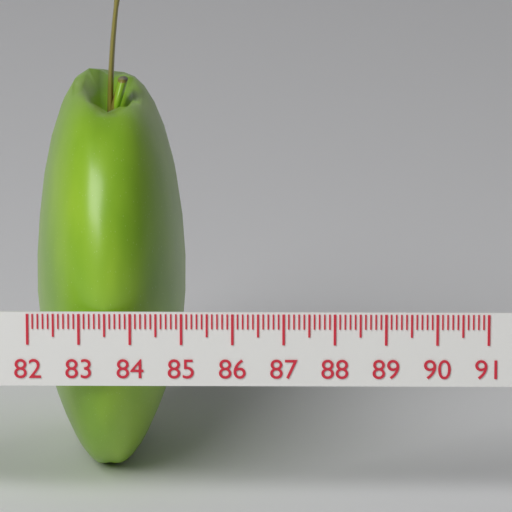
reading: 85.0 (no unit)
